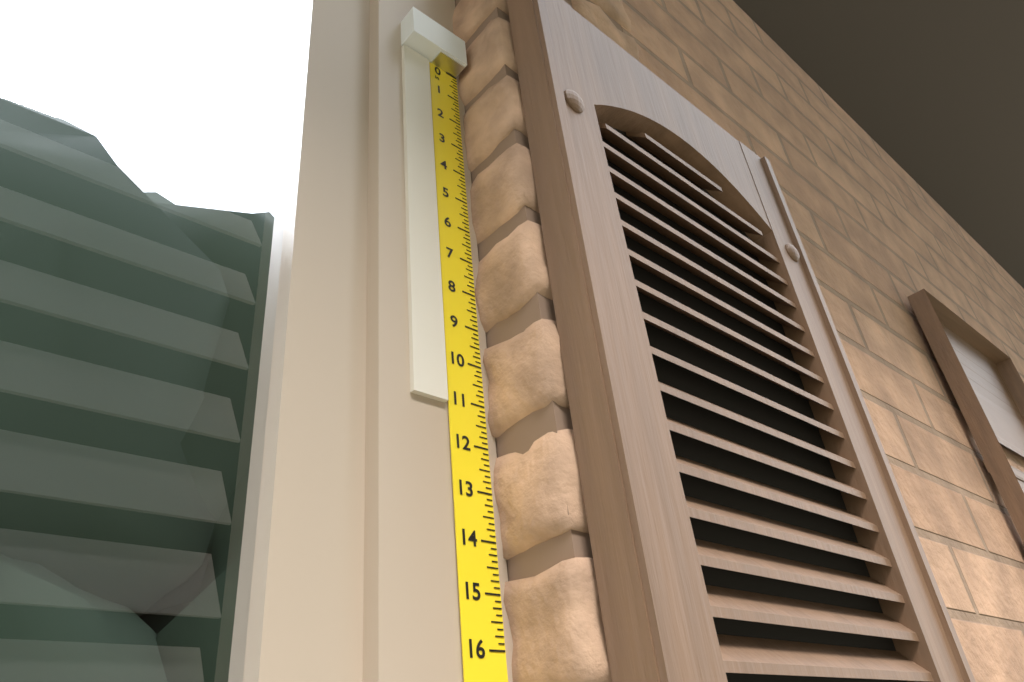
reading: 11.125 in
